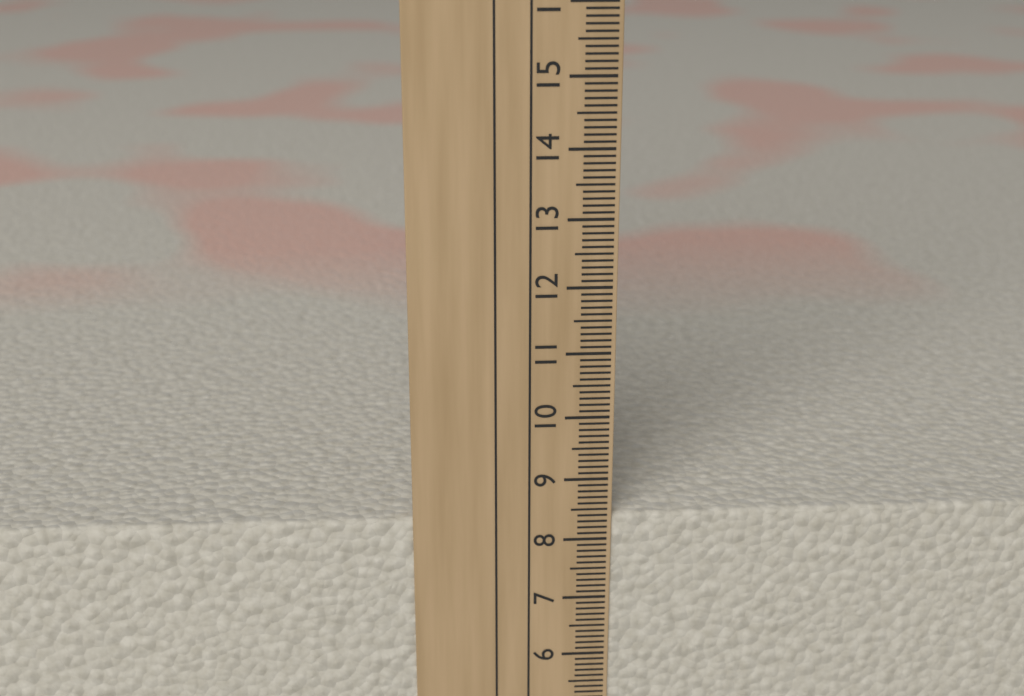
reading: 8.4 cm
